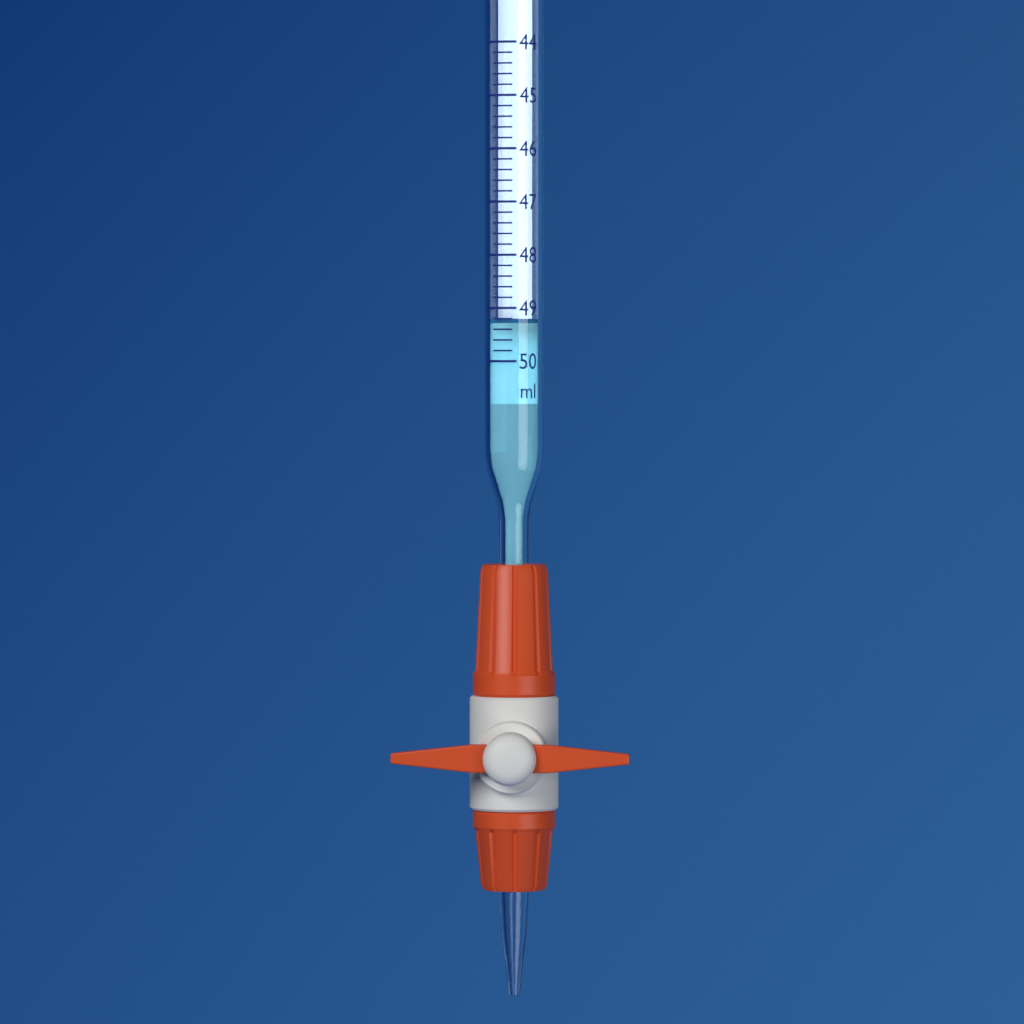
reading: 49.2 ml
